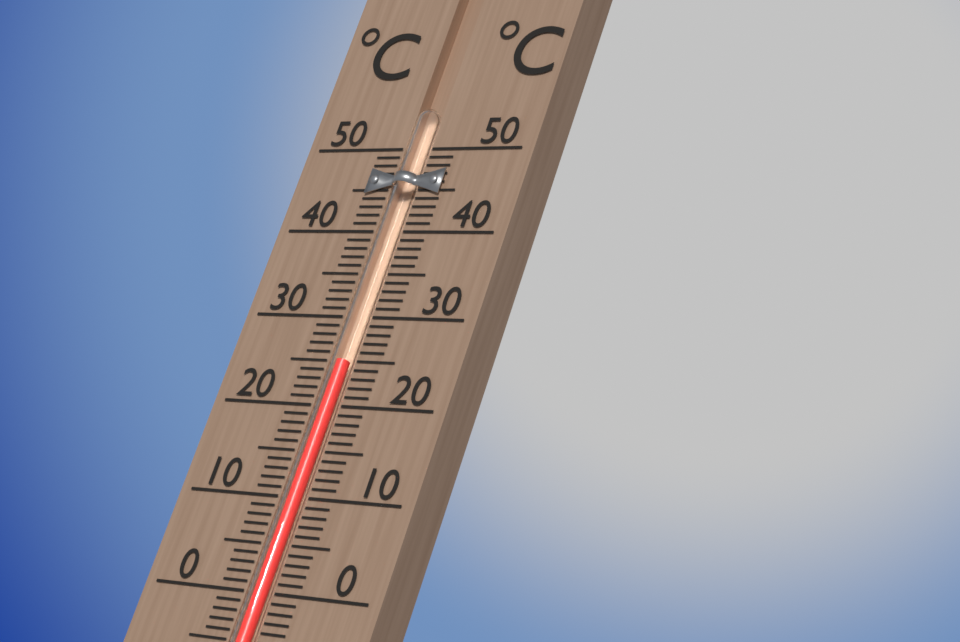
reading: 25 °C
